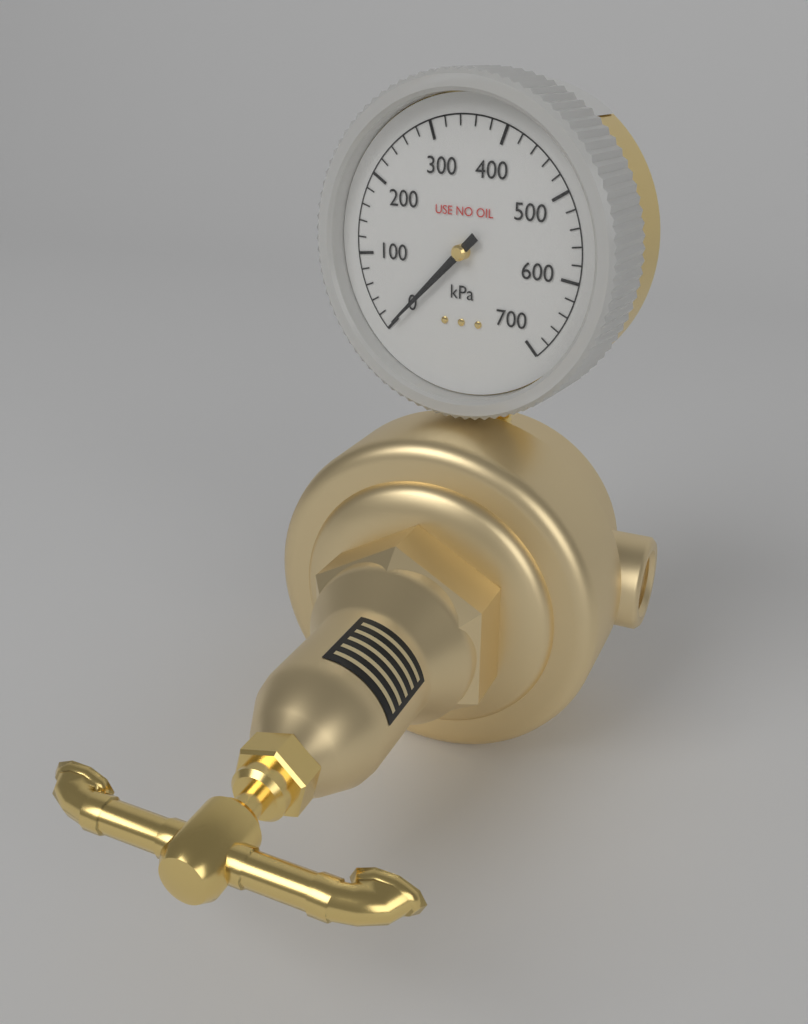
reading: 0 kPa
